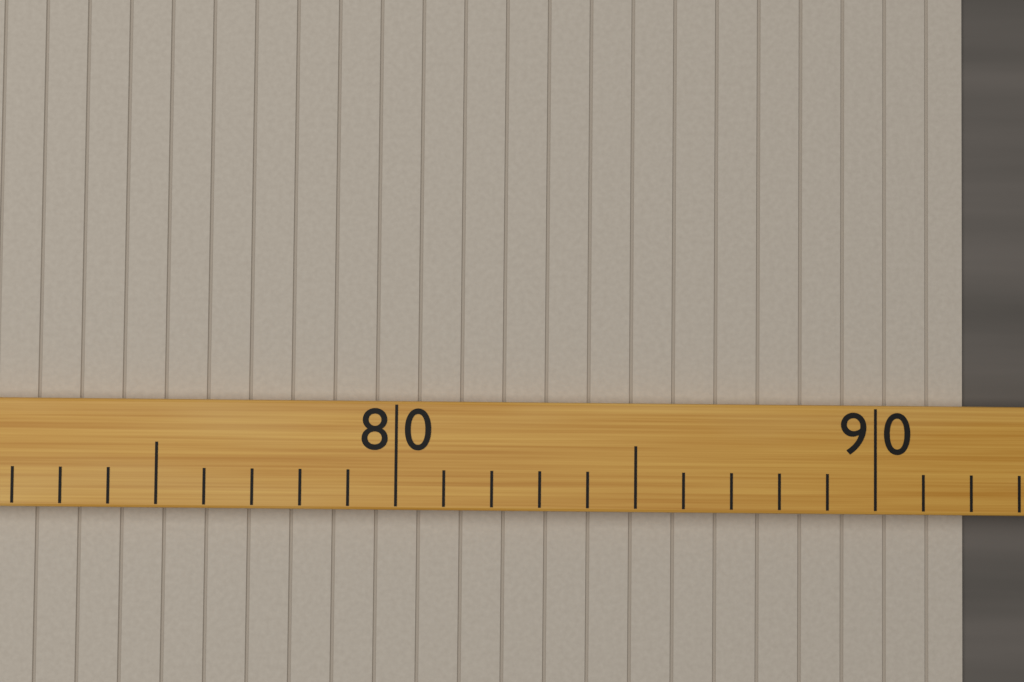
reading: 92 (no unit)
